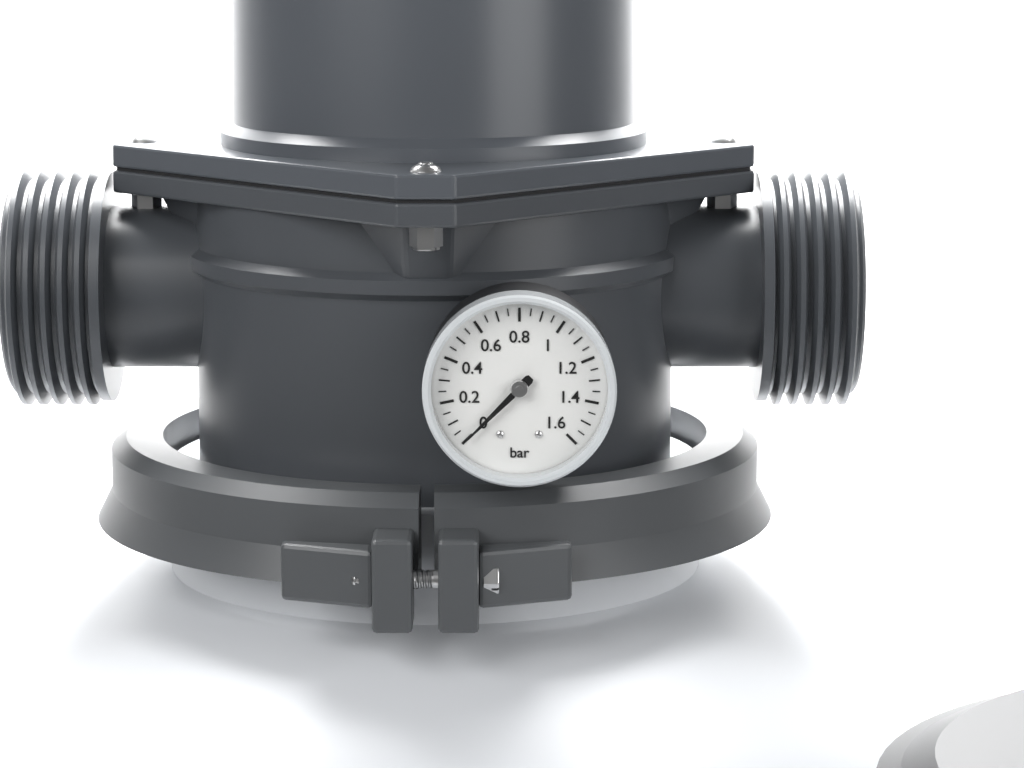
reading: 0.00 bar
